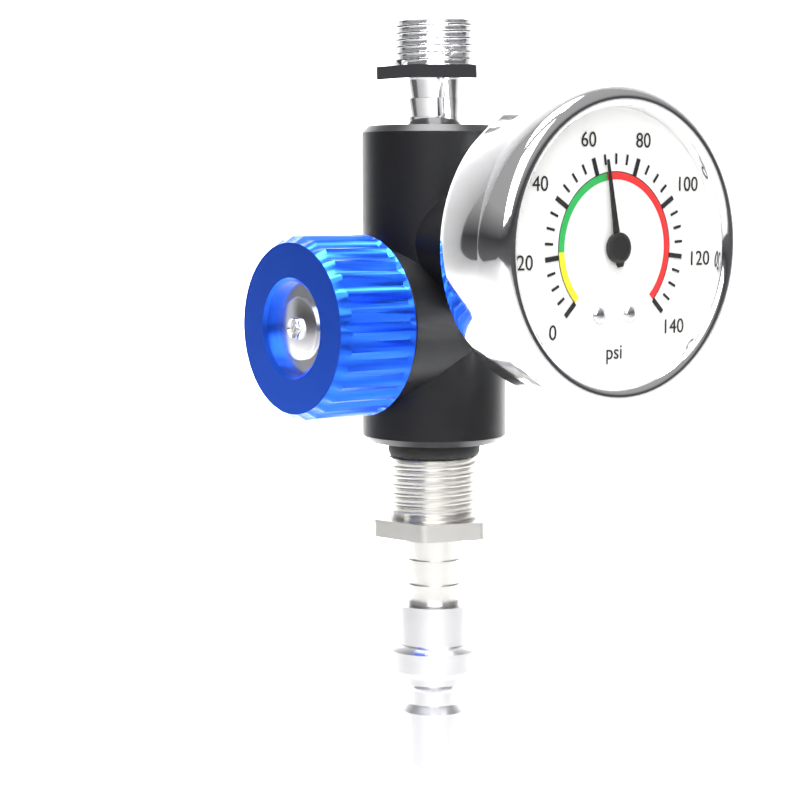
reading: 65 psi
